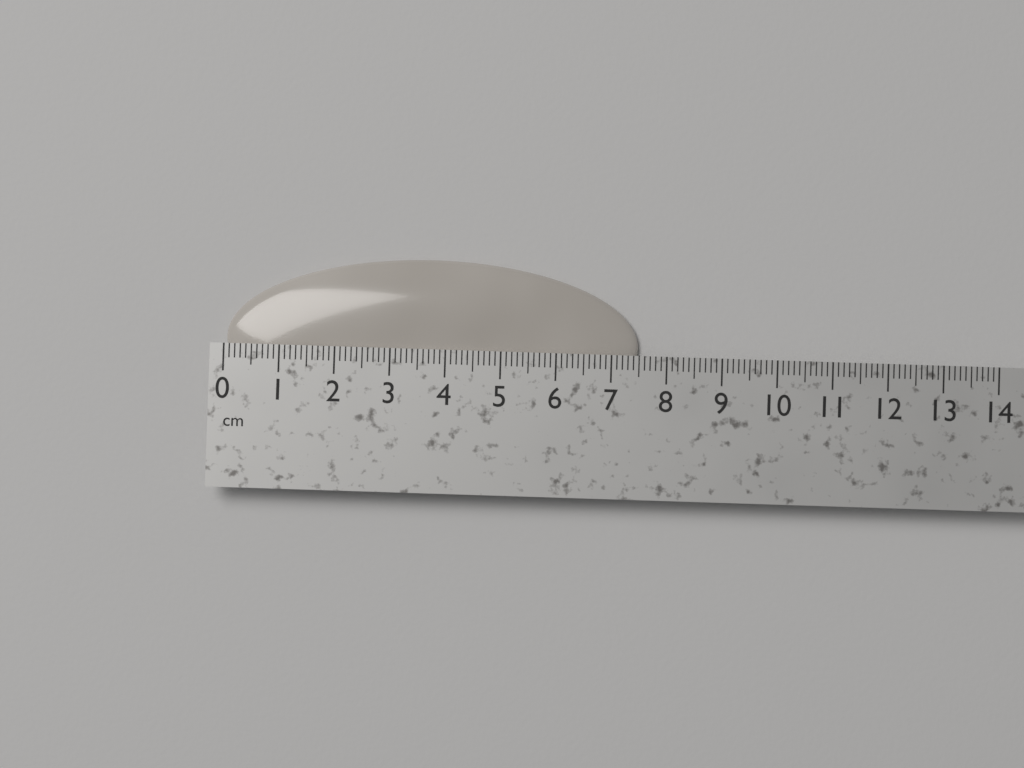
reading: 7.5 cm
